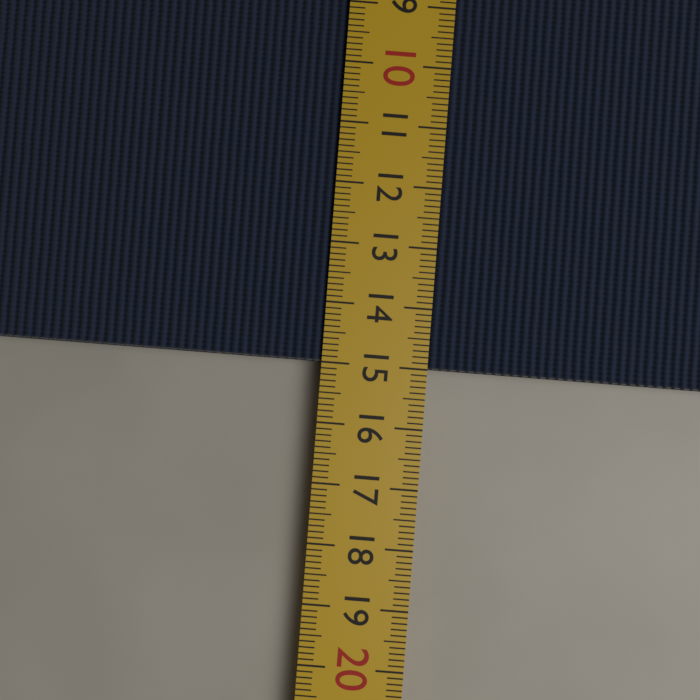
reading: 15.0 cm
